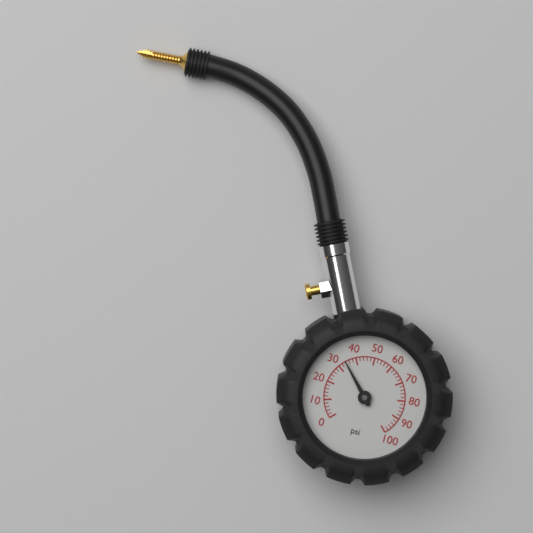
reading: 34 psi
